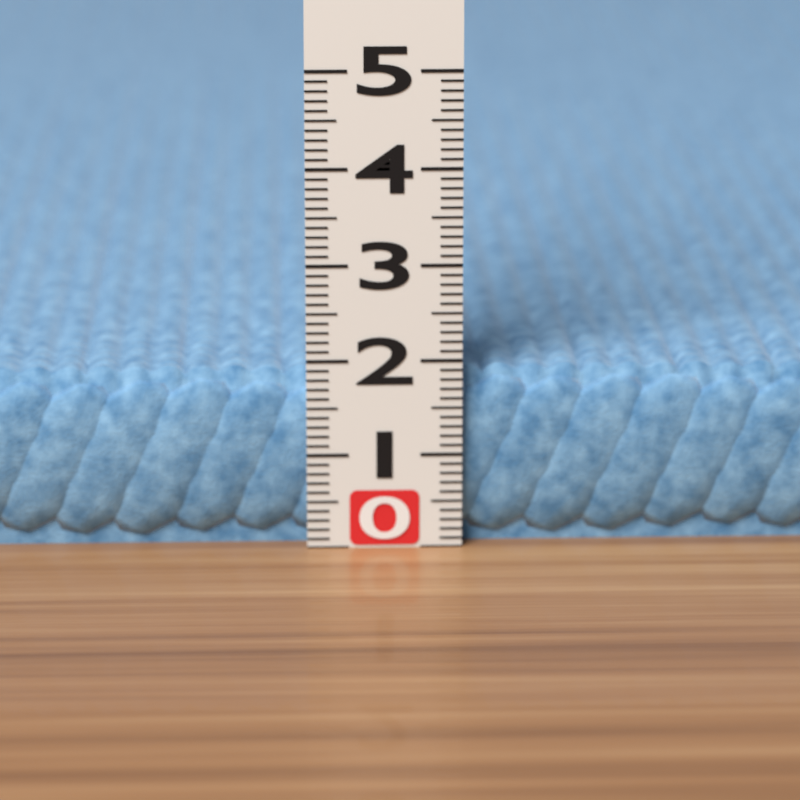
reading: 1.9 (no unit)
